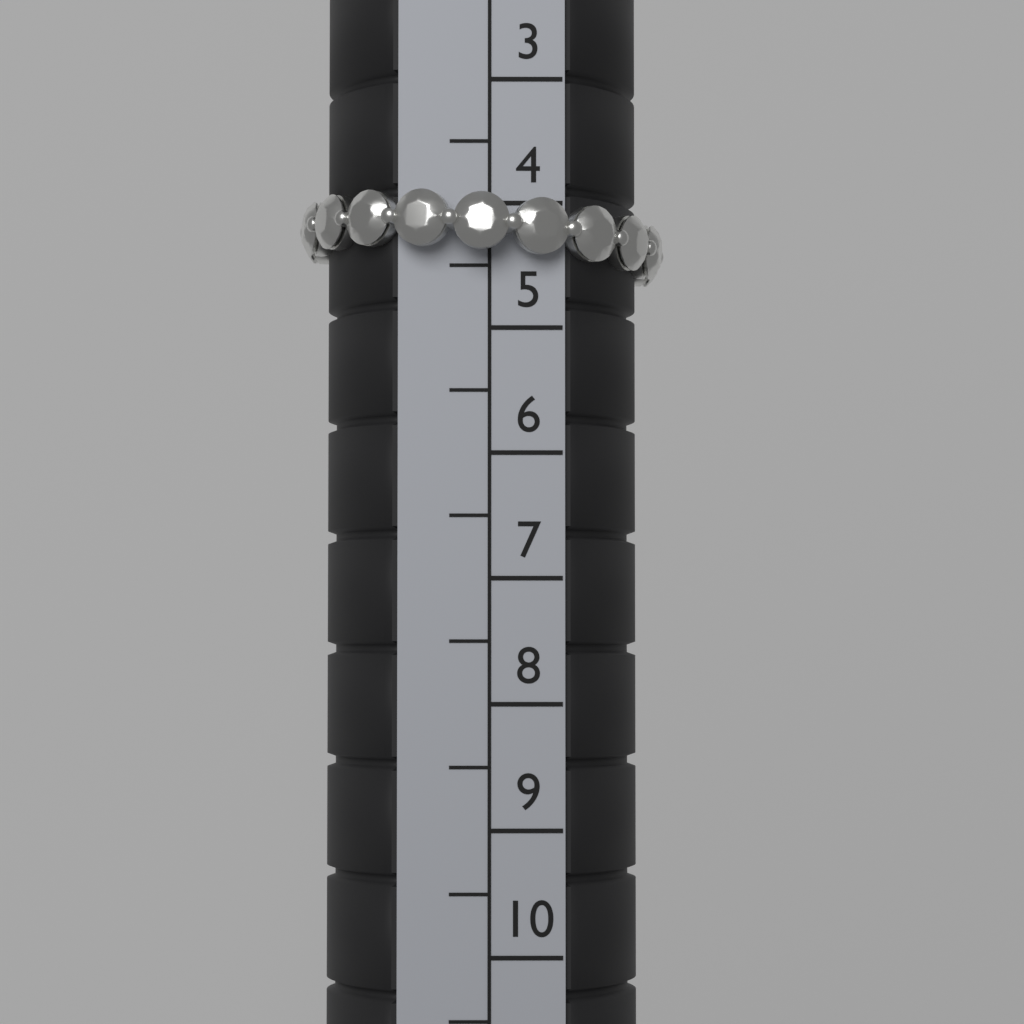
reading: 4.5 (no unit)
